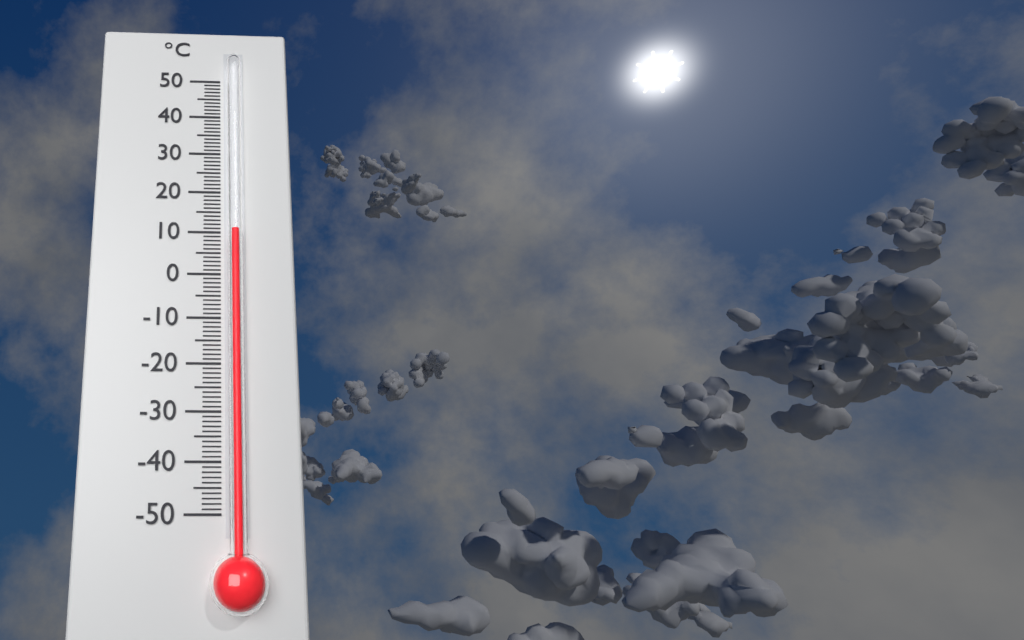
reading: 10 °C
